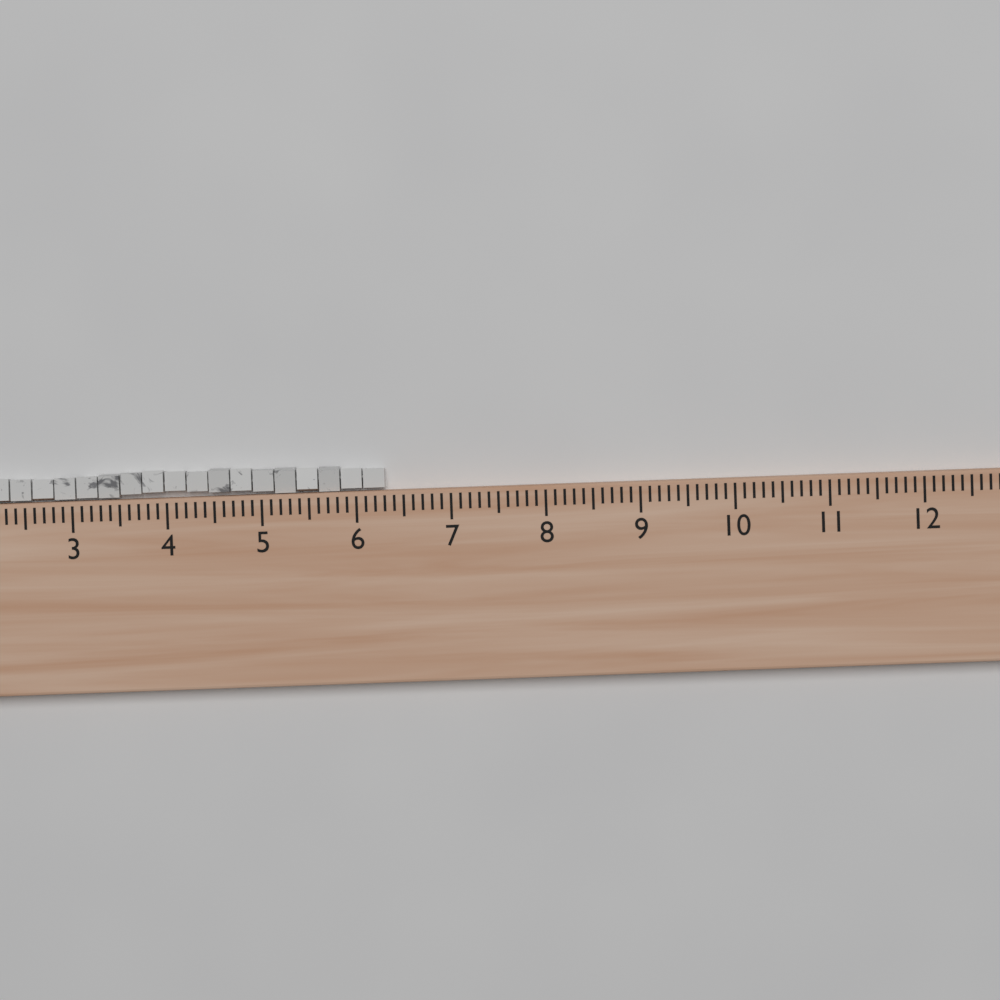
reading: 6.3 (no unit)
